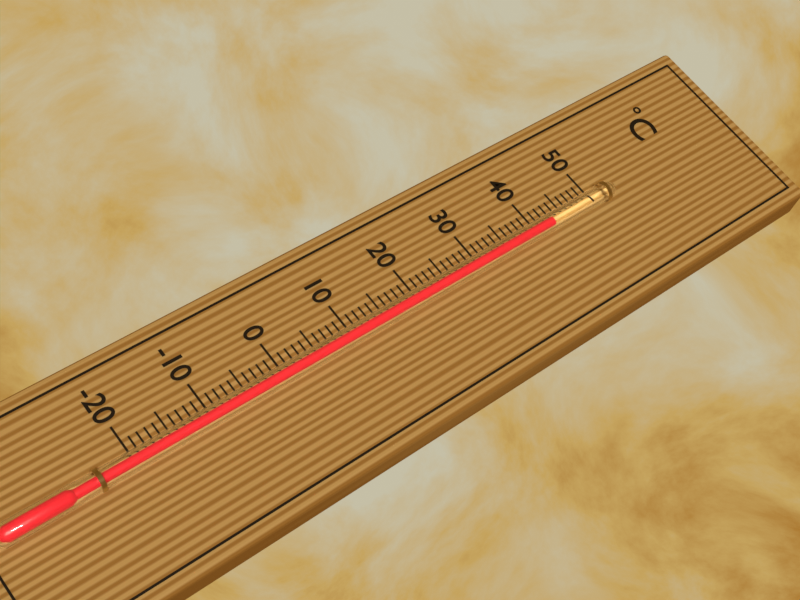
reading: 42 °C
